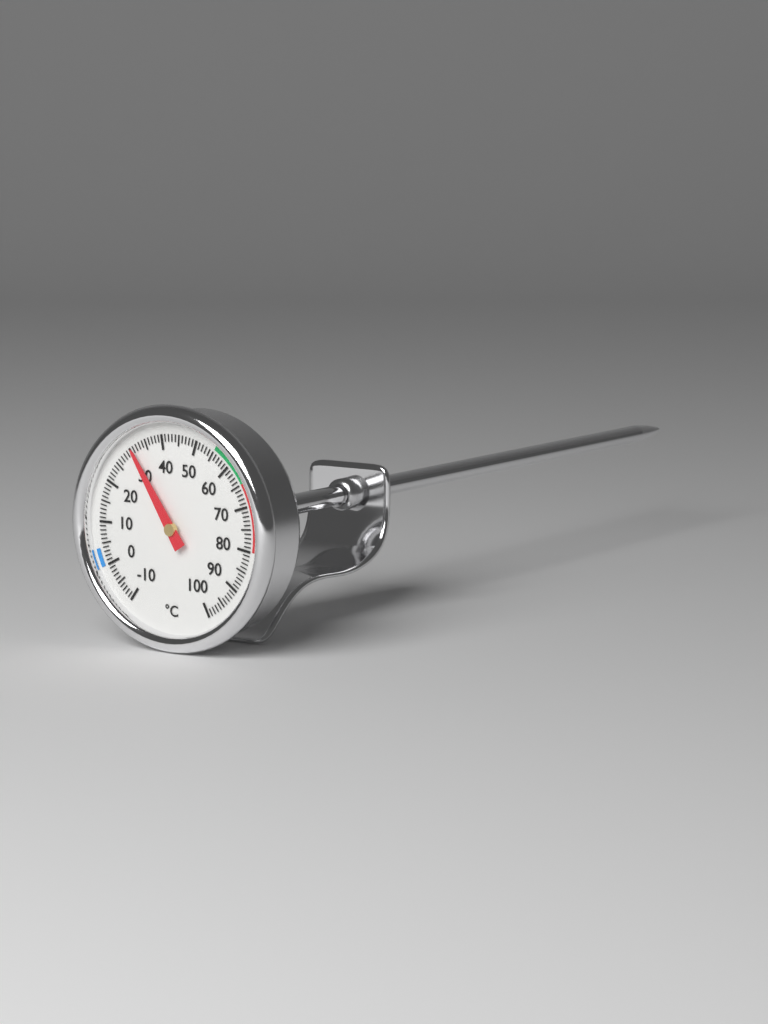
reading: 31 °C
